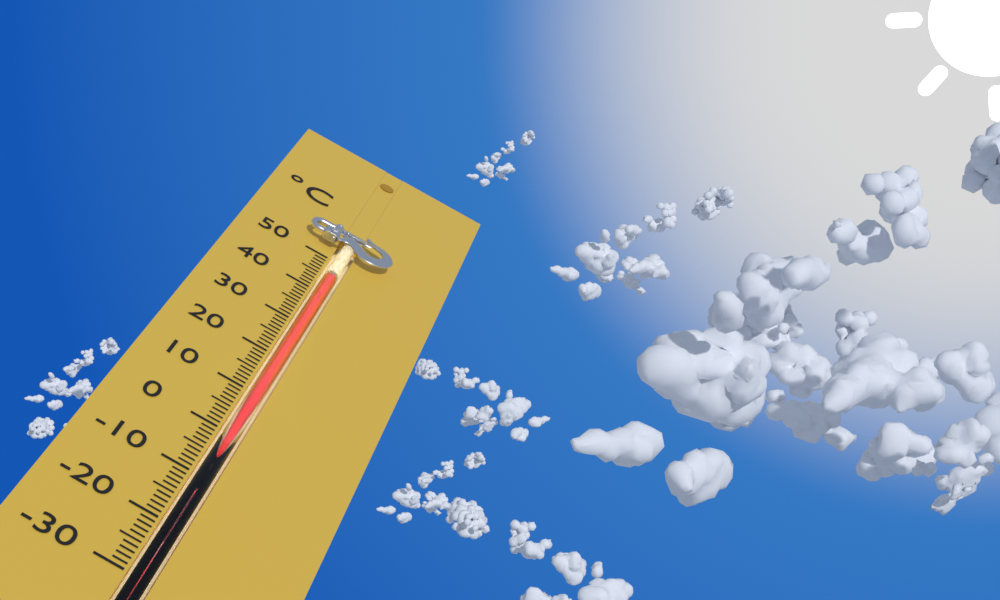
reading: 45 °C
